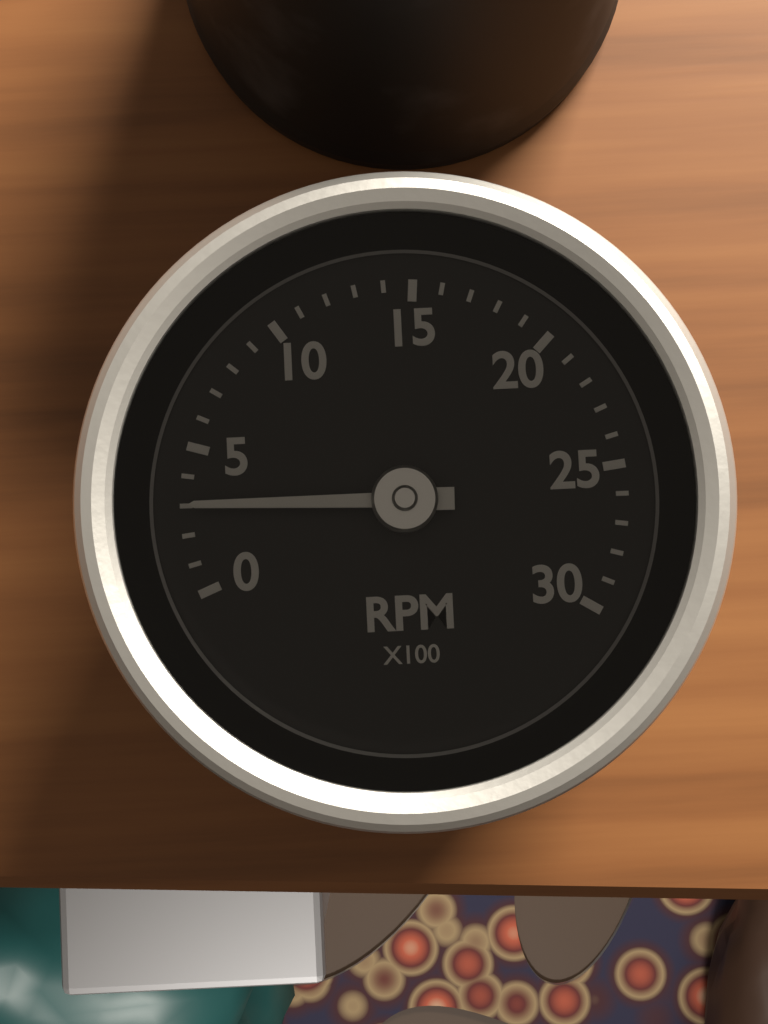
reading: 3 RPM x100
